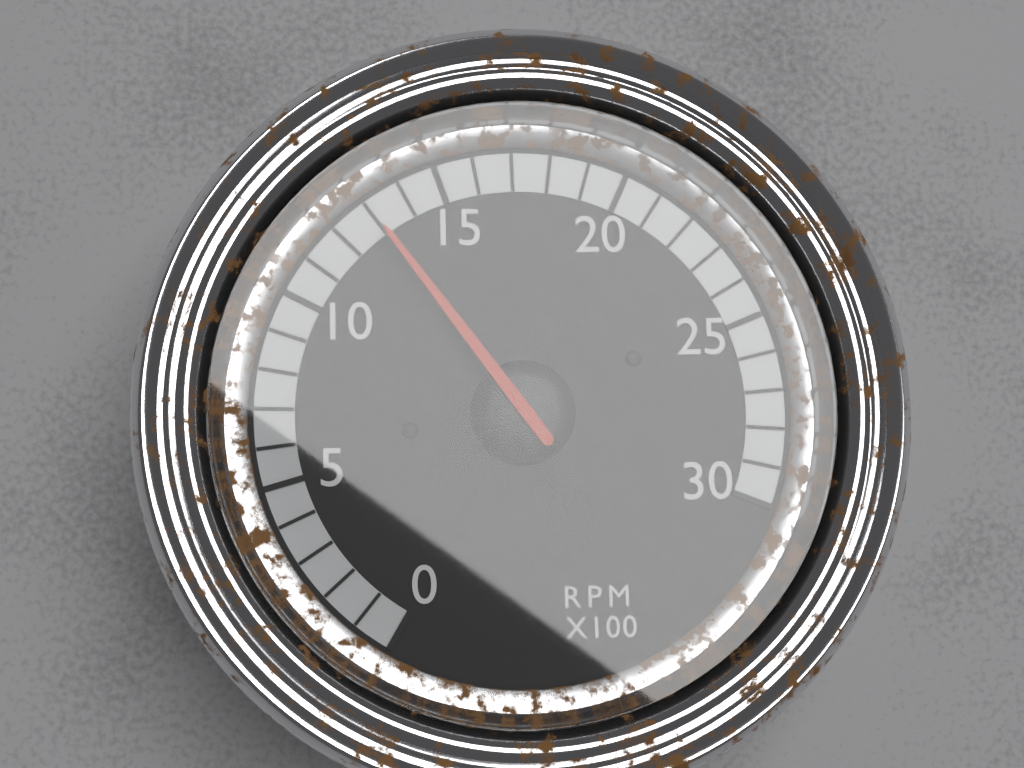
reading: 13 RPM x100
